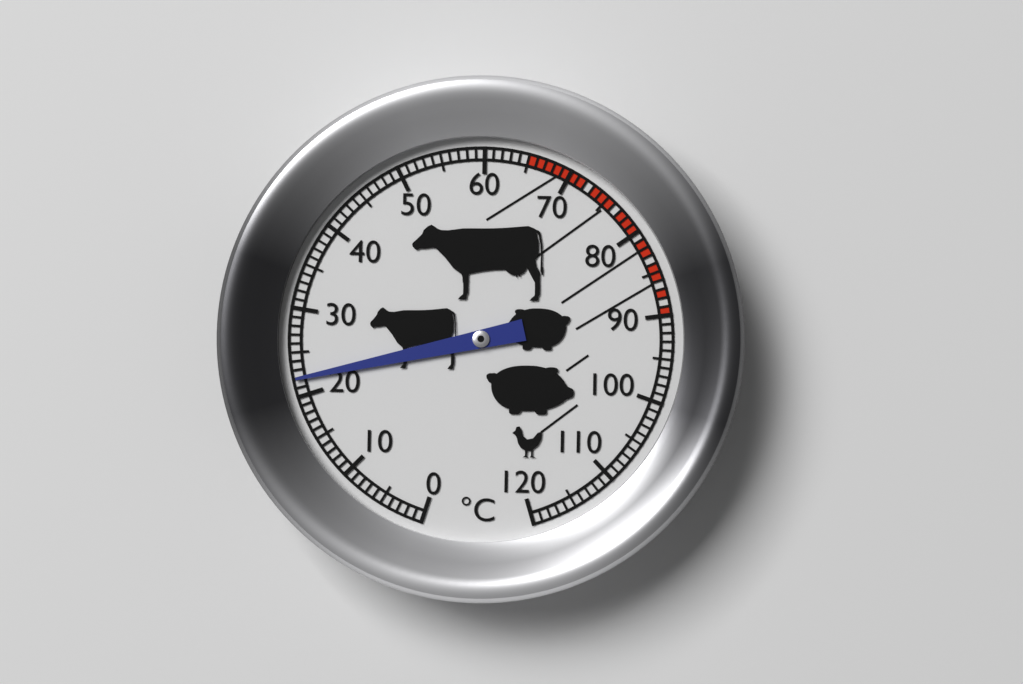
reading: 22 °C
